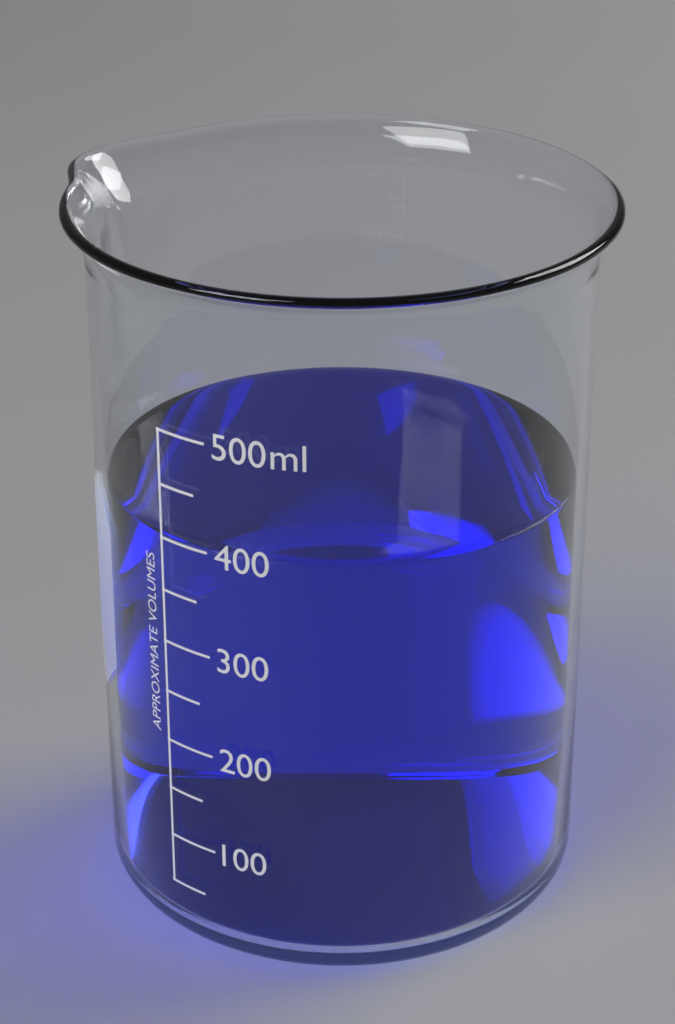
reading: 400 ml
